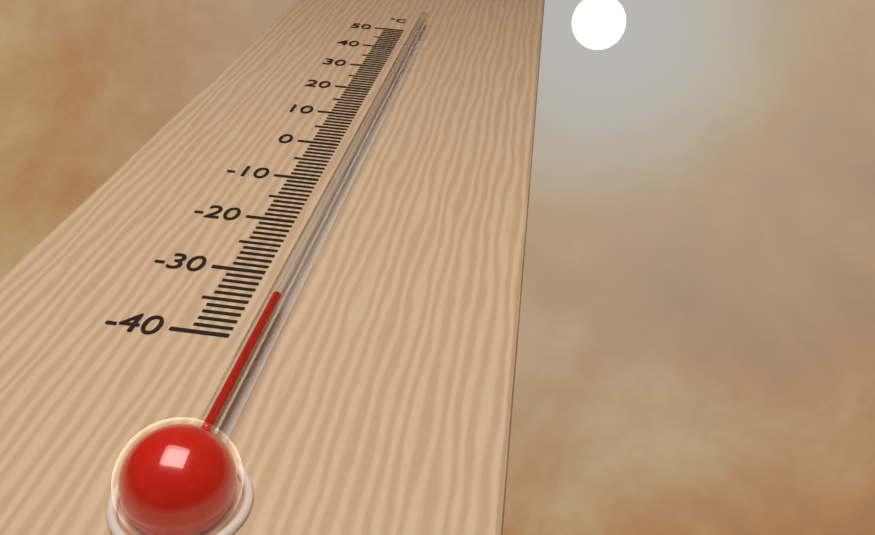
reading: -36 °C
